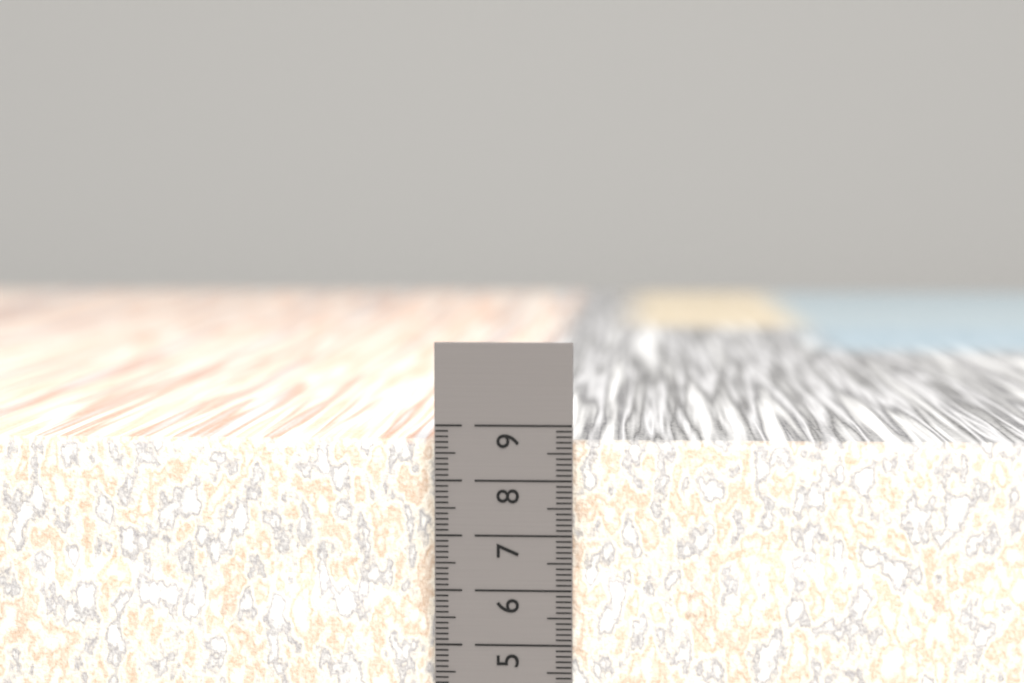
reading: 8.7 cm
